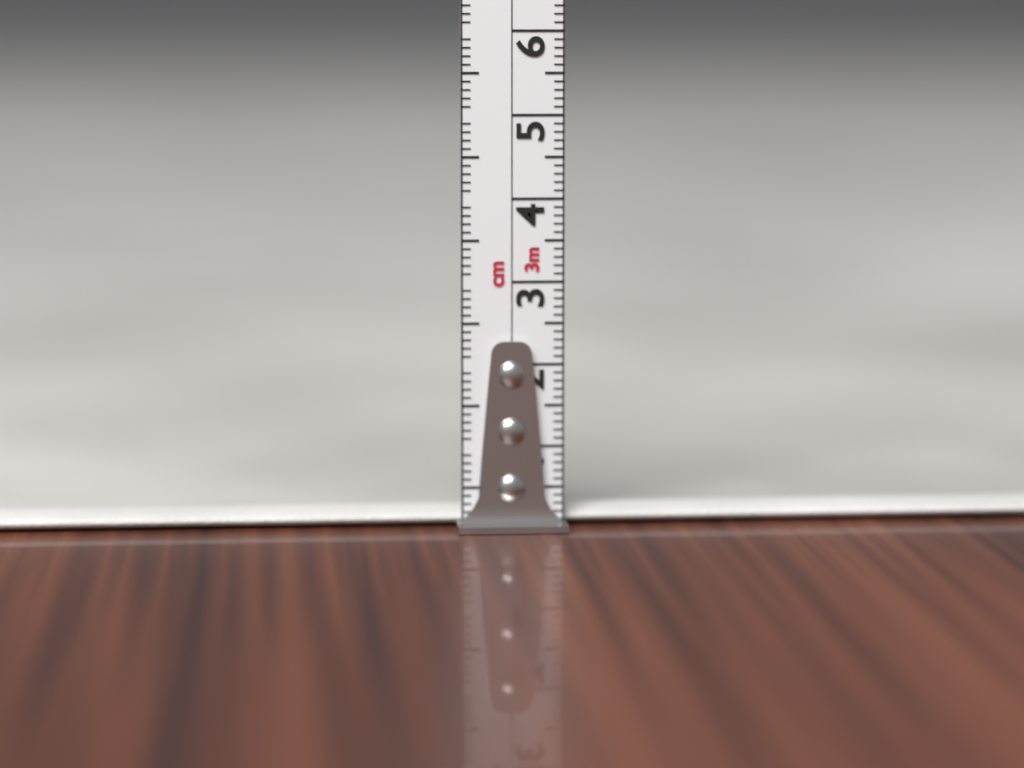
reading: 0.2 cm
